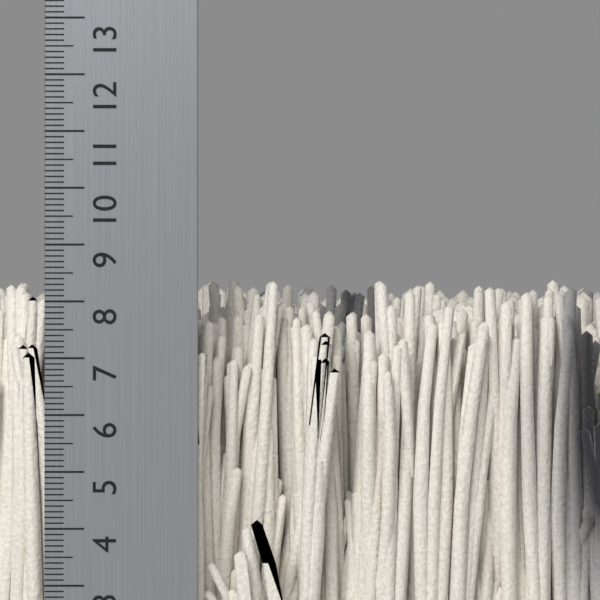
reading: 8.5 cm
